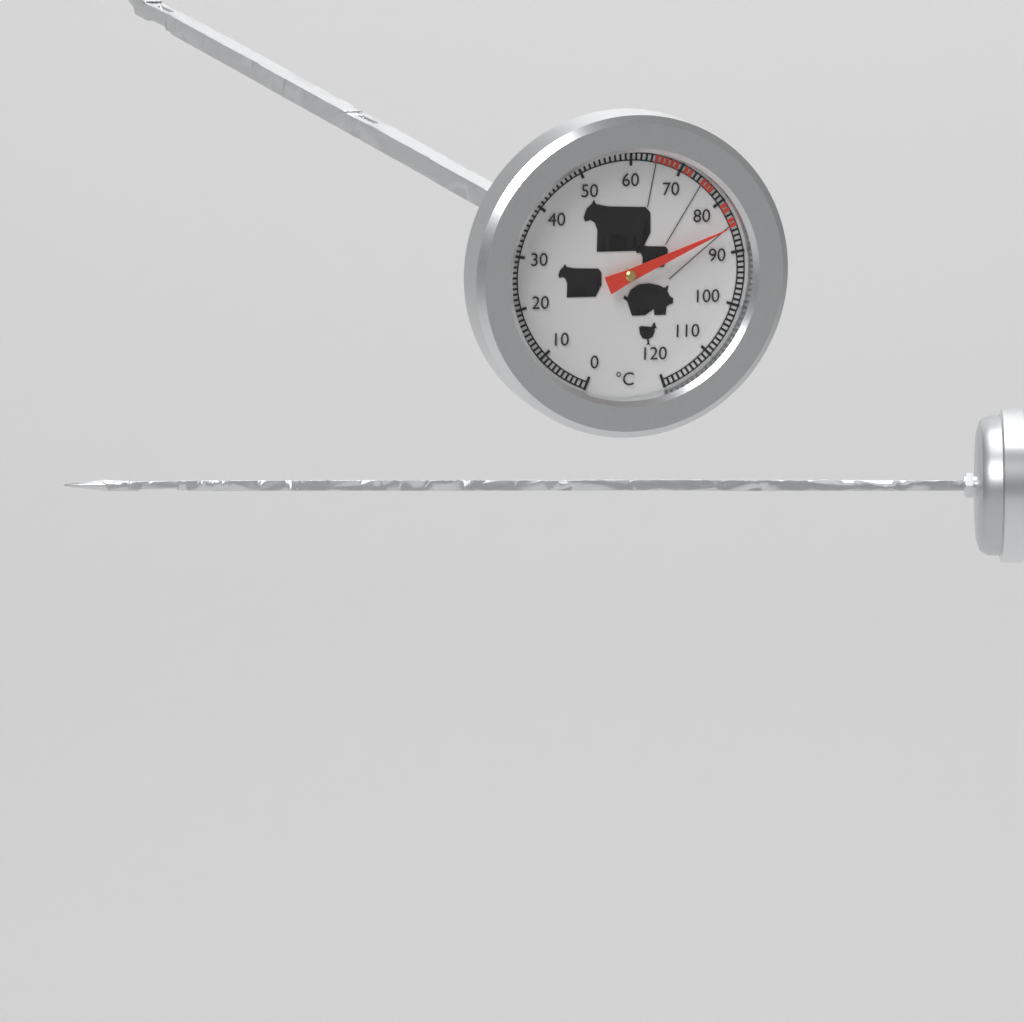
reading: 85 °C
